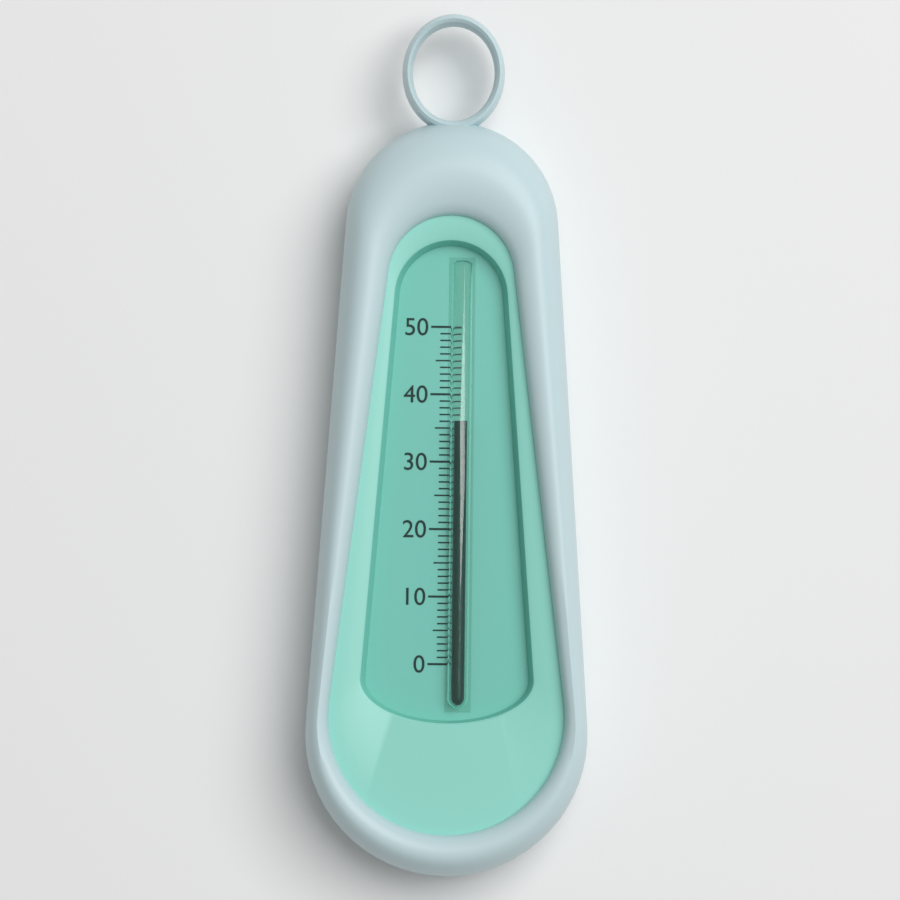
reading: 36 (no unit)
